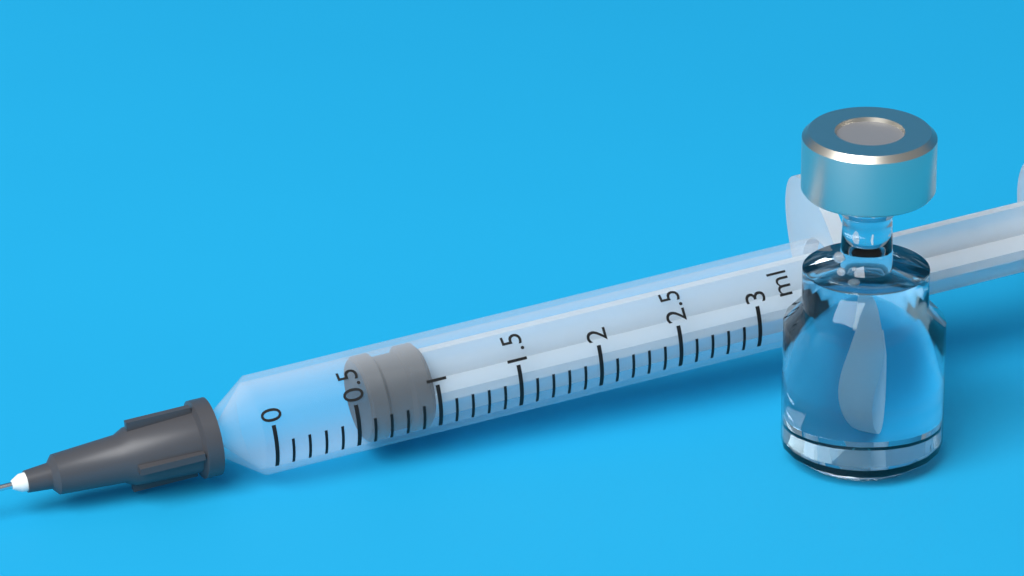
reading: 0.6 ml
